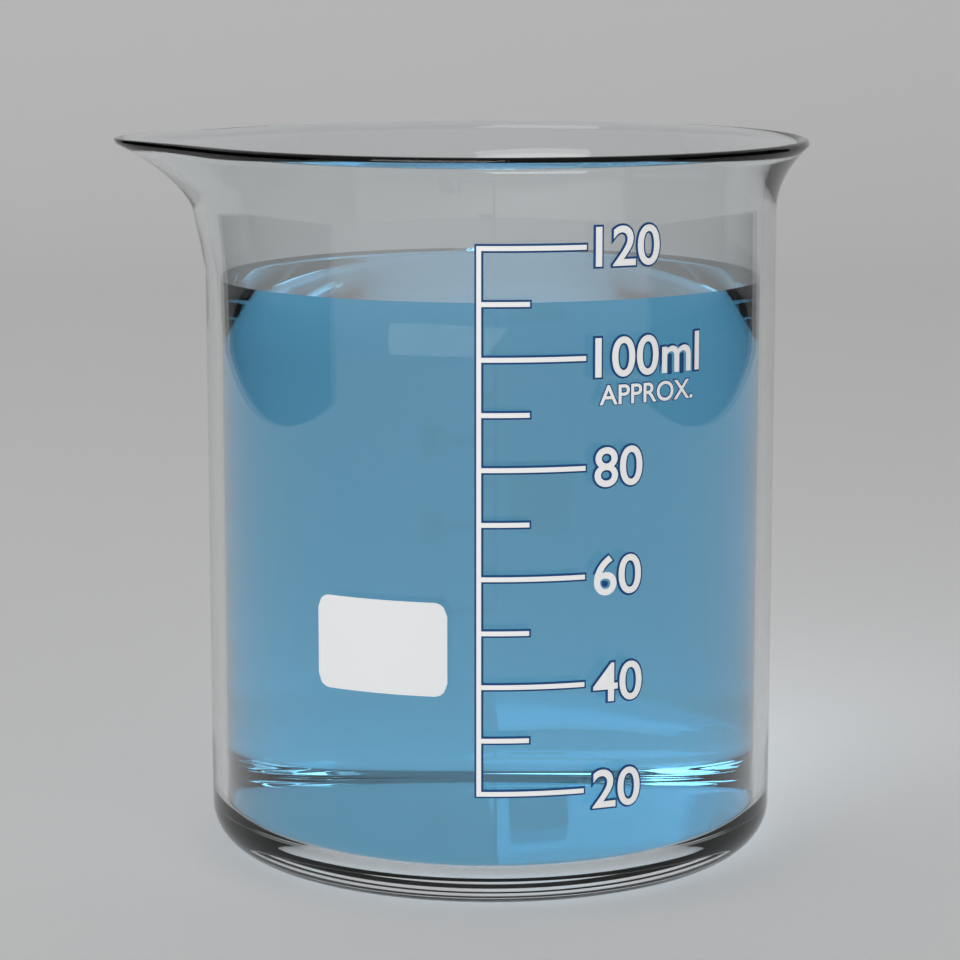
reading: 110 ml
